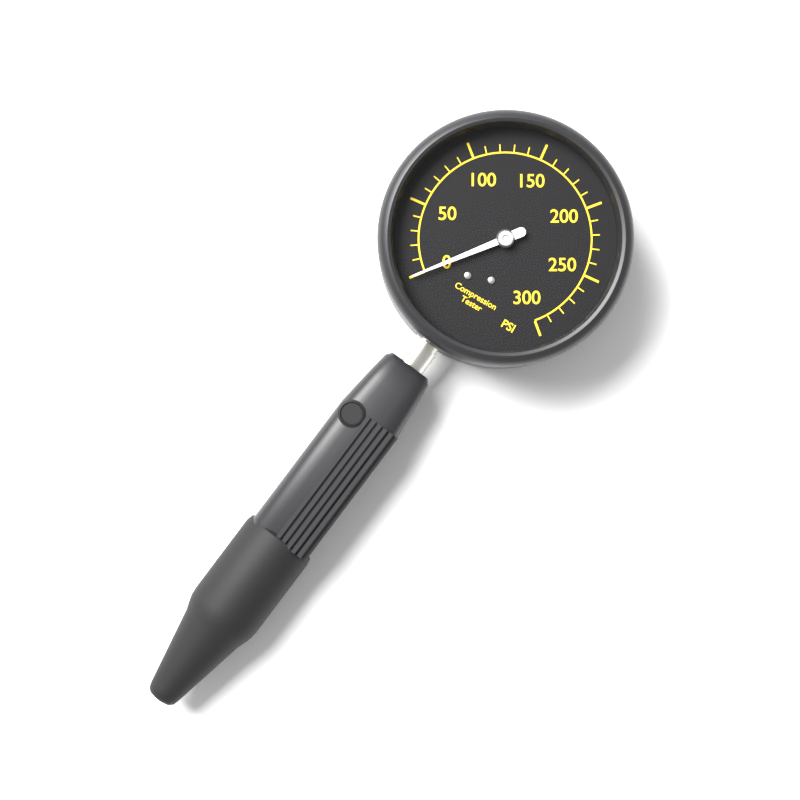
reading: 0 psi
